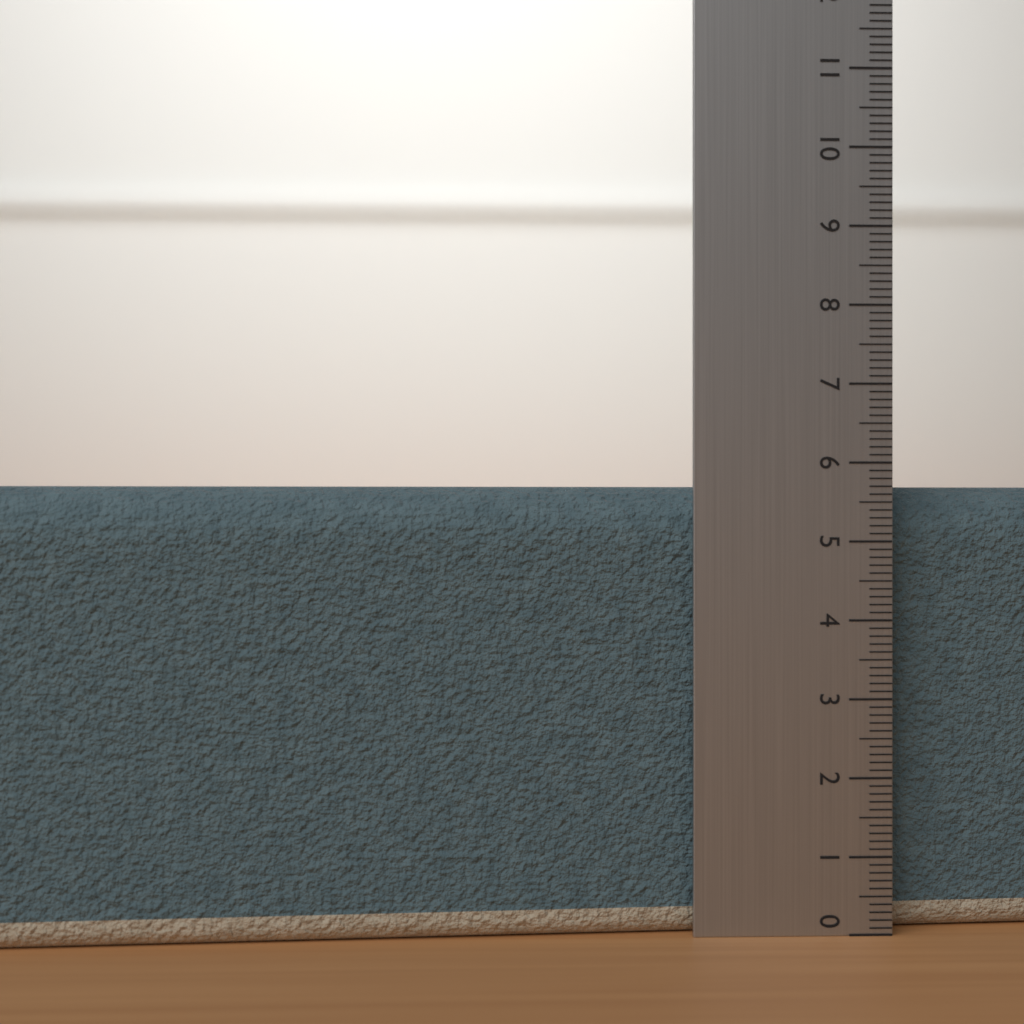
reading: 5.7 (no unit)
